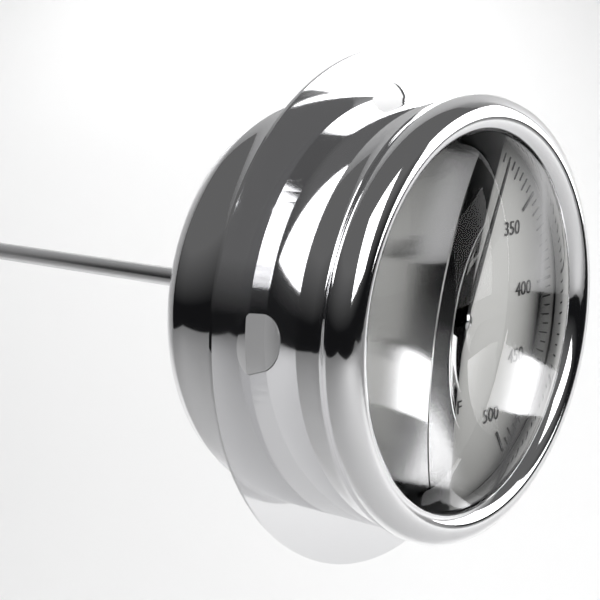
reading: 315 °F
